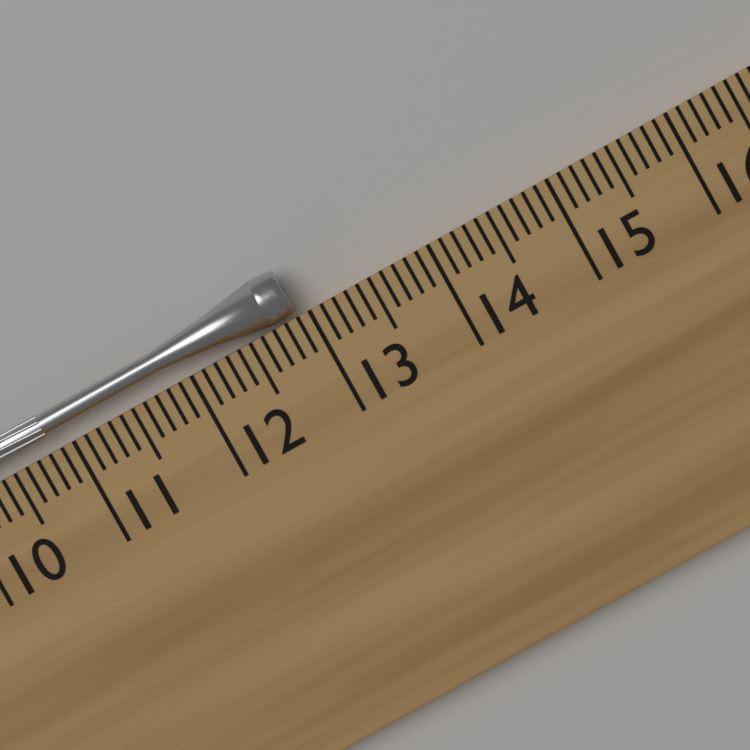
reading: 12.9 cm
